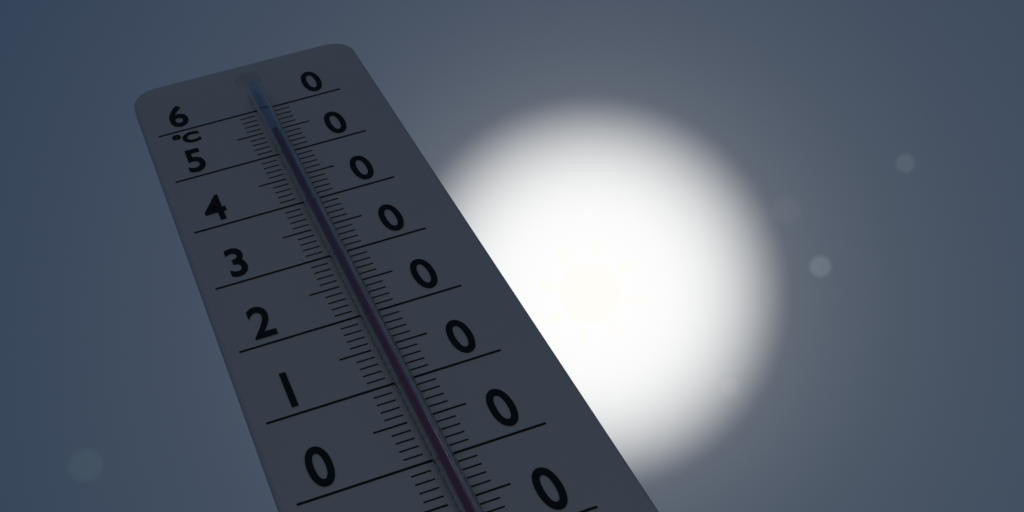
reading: 53 °C
